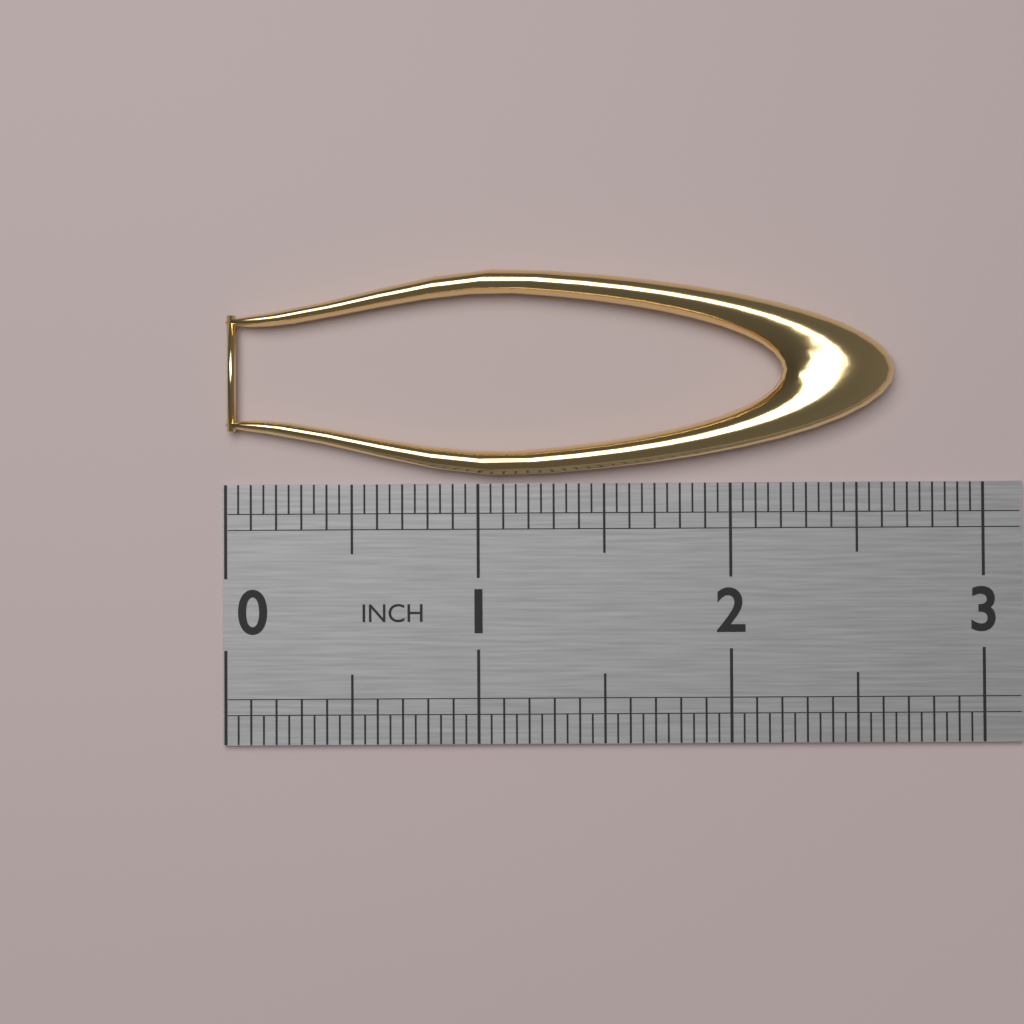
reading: 2.65 in
